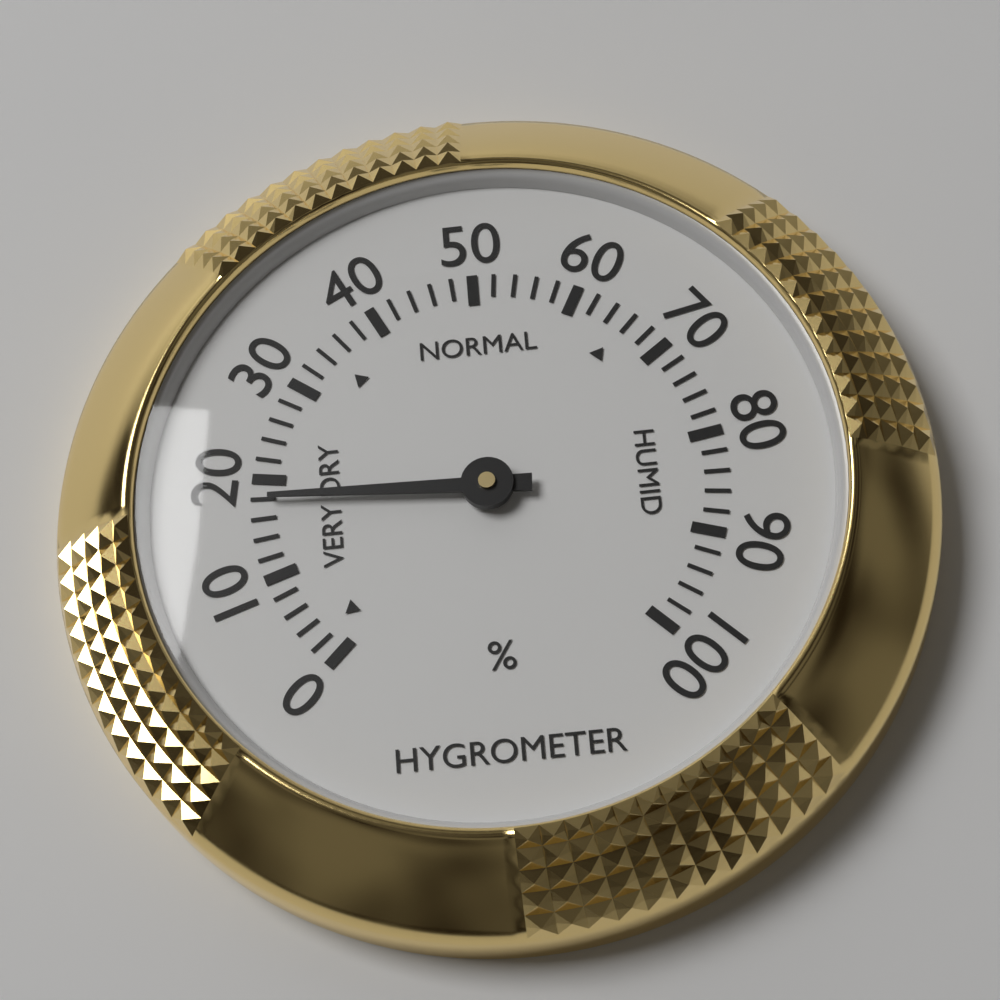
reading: 18 %
